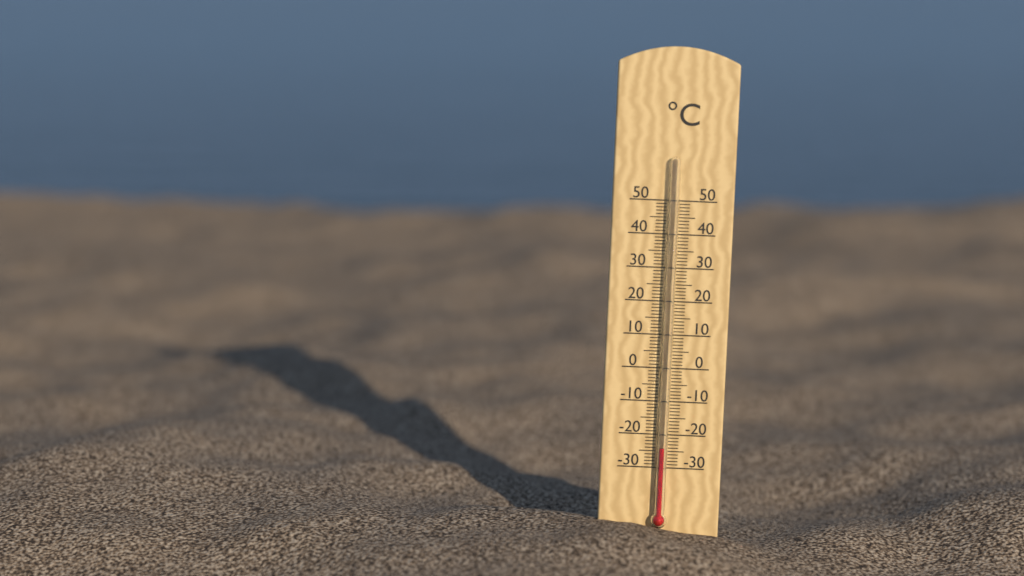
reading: -24 °C
